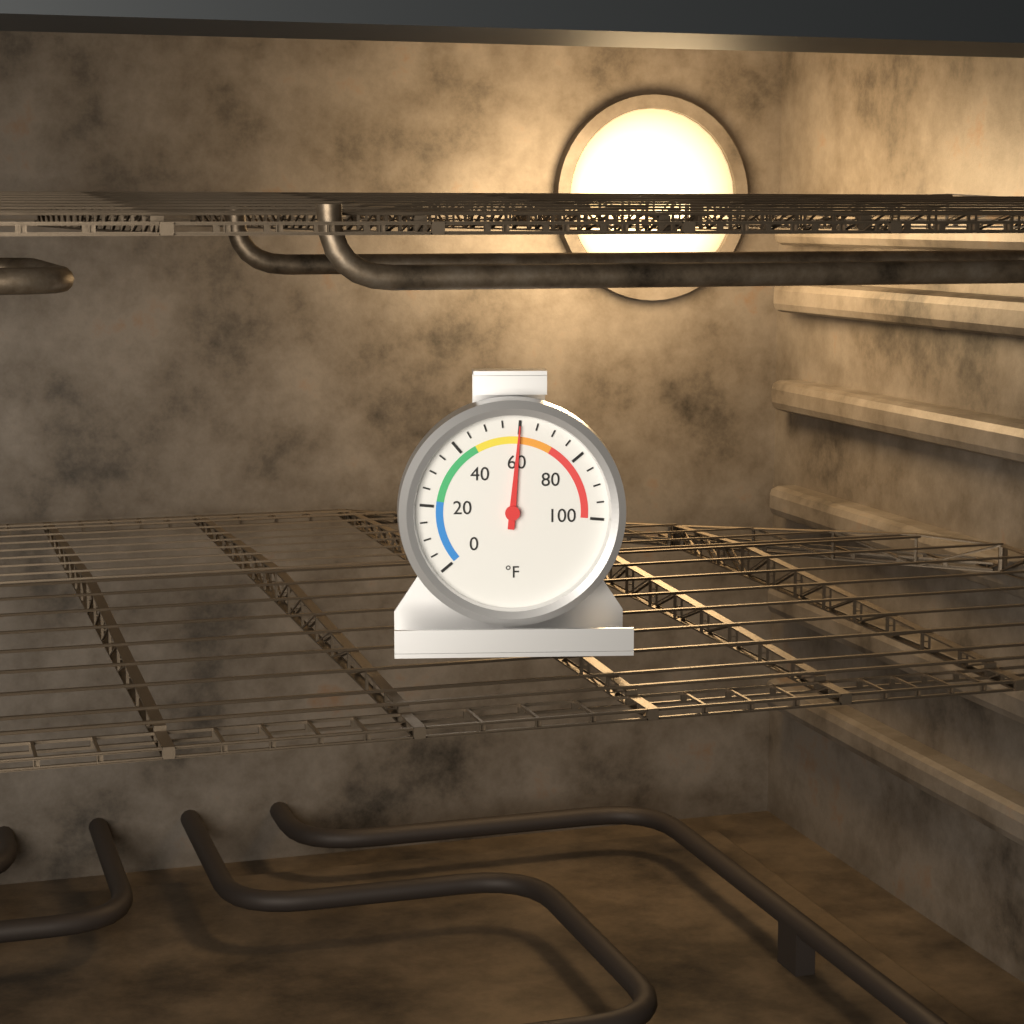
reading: 60 °F
